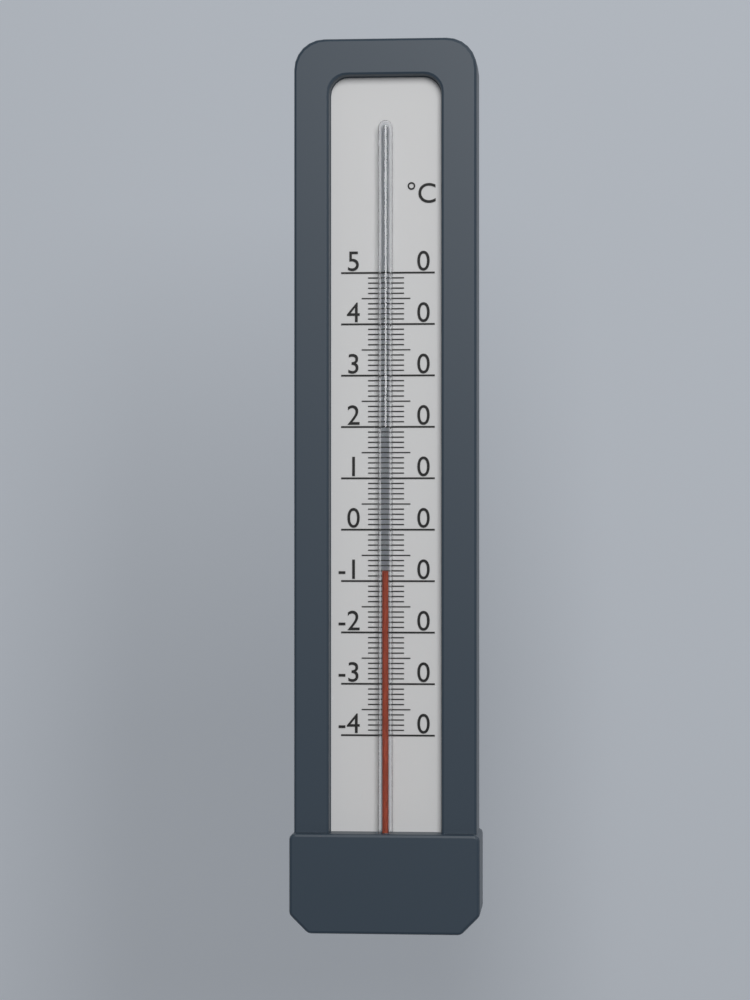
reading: -8 °C
